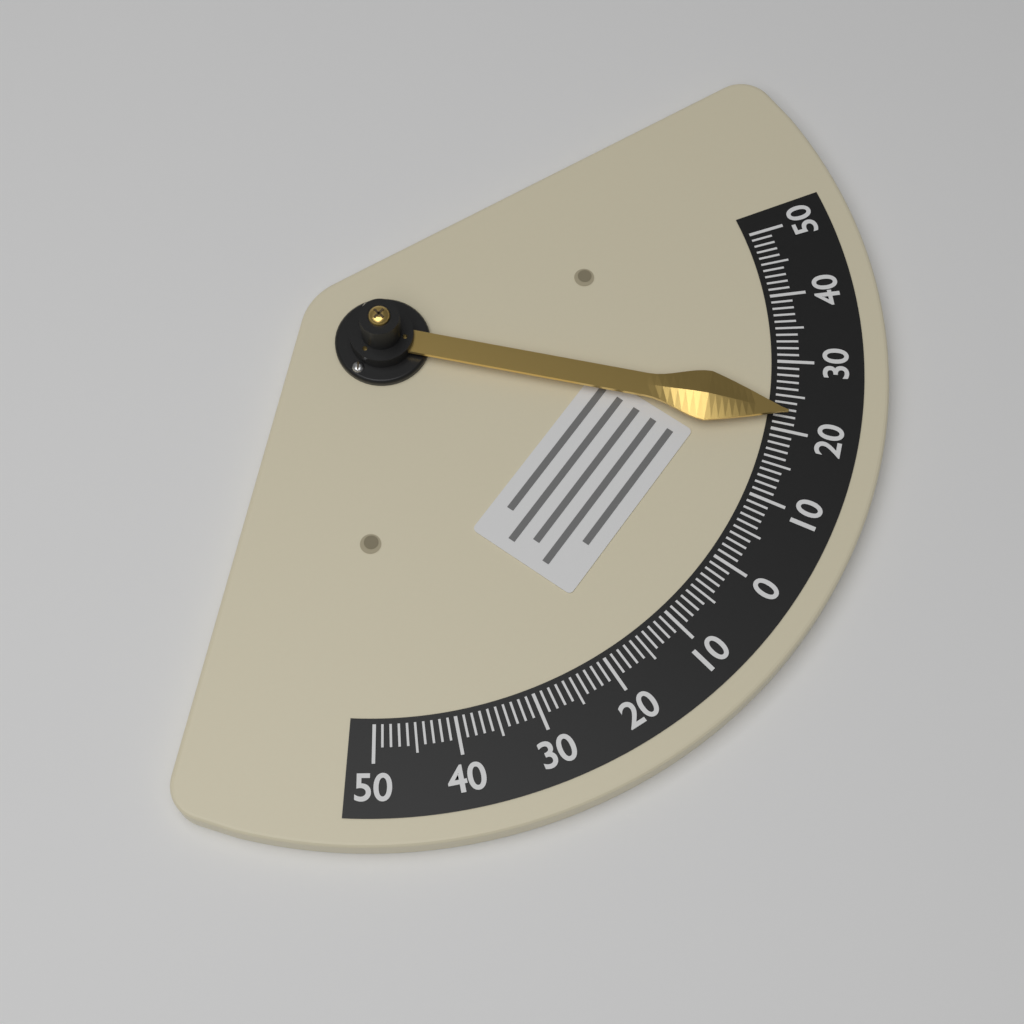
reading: 22 (no unit)
